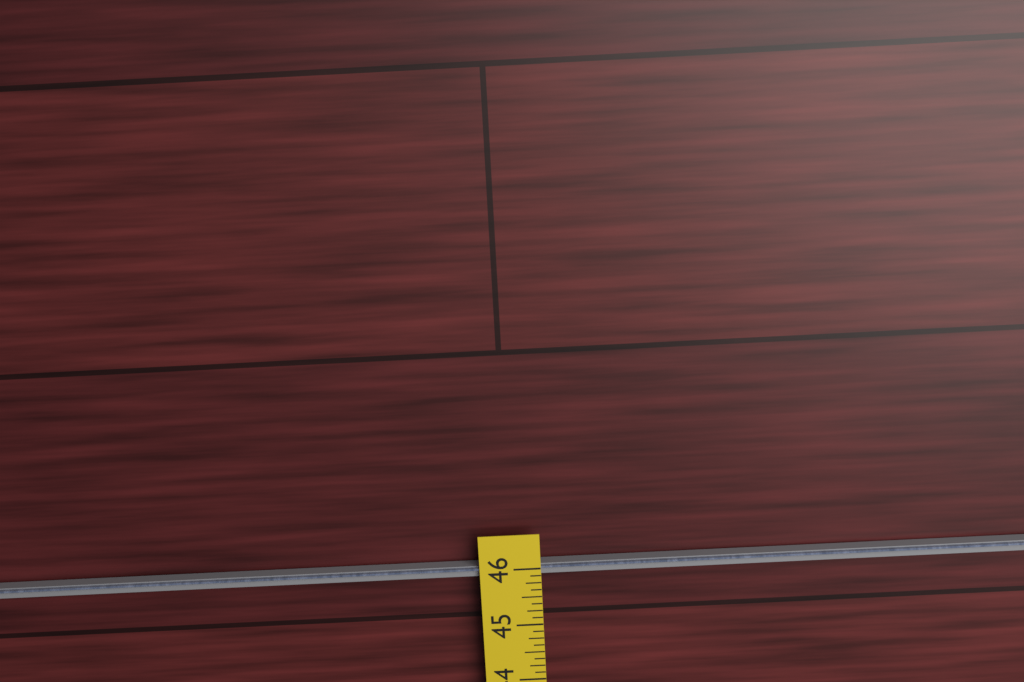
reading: 45.875 in
